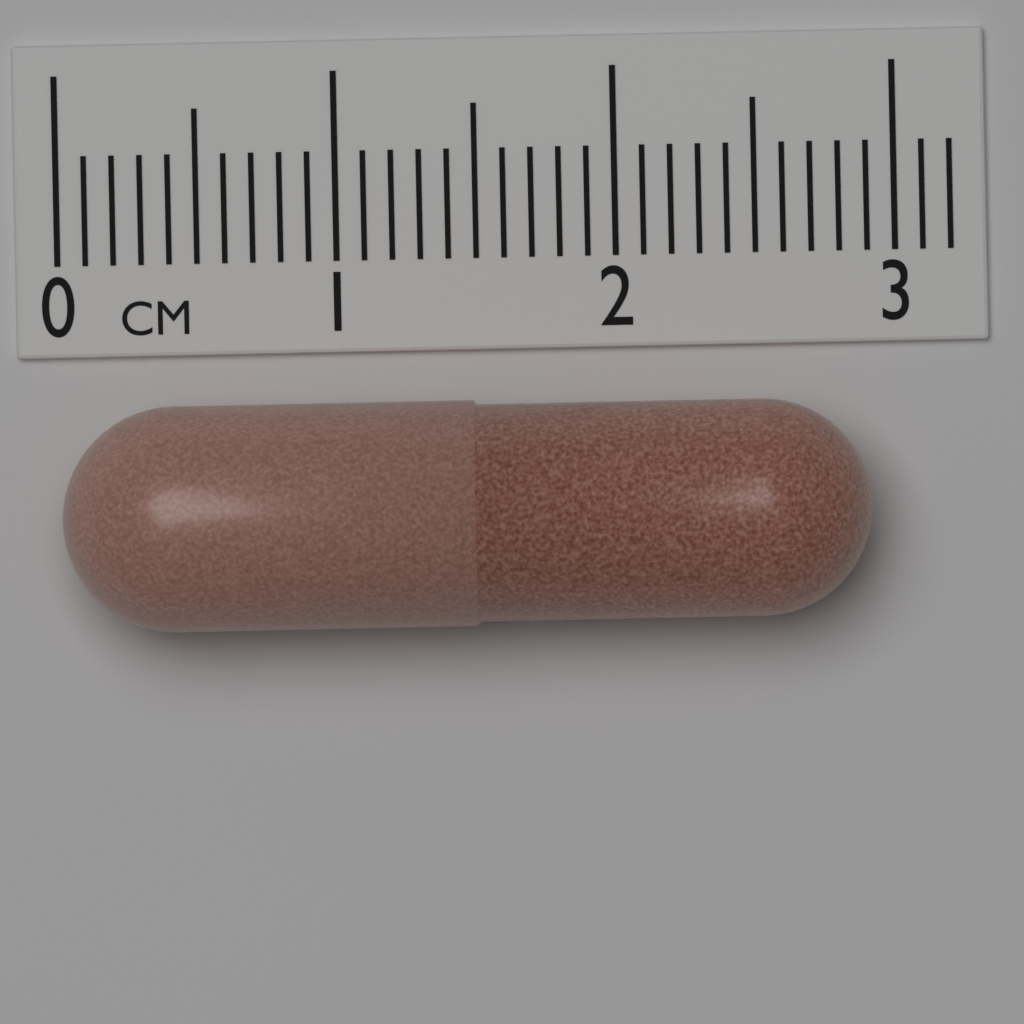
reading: 2.9 cm
